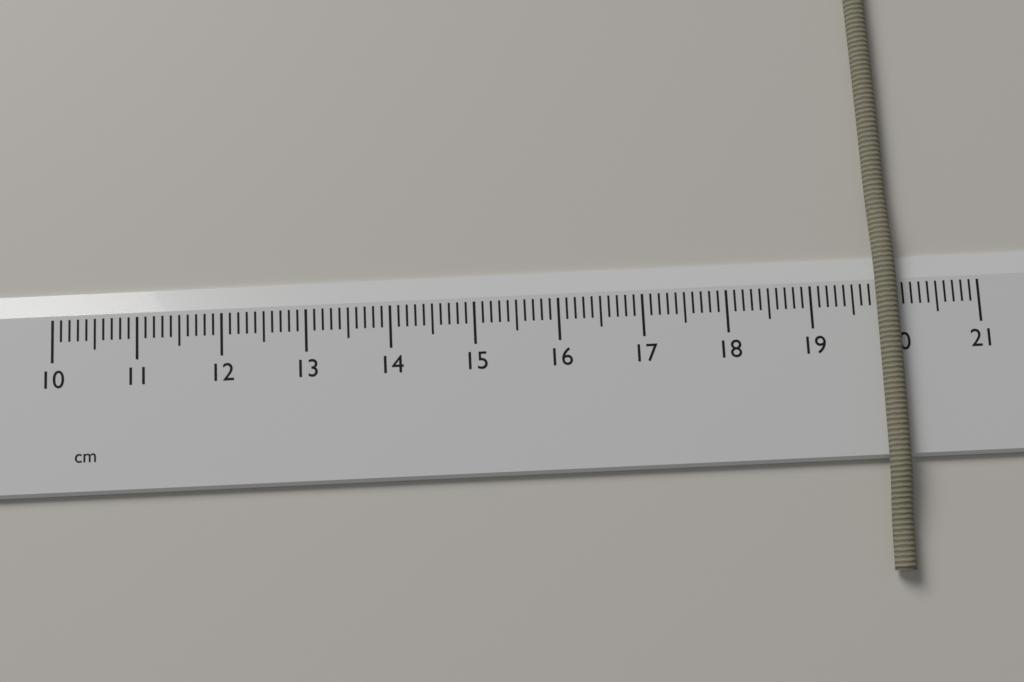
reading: 20.0 cm
